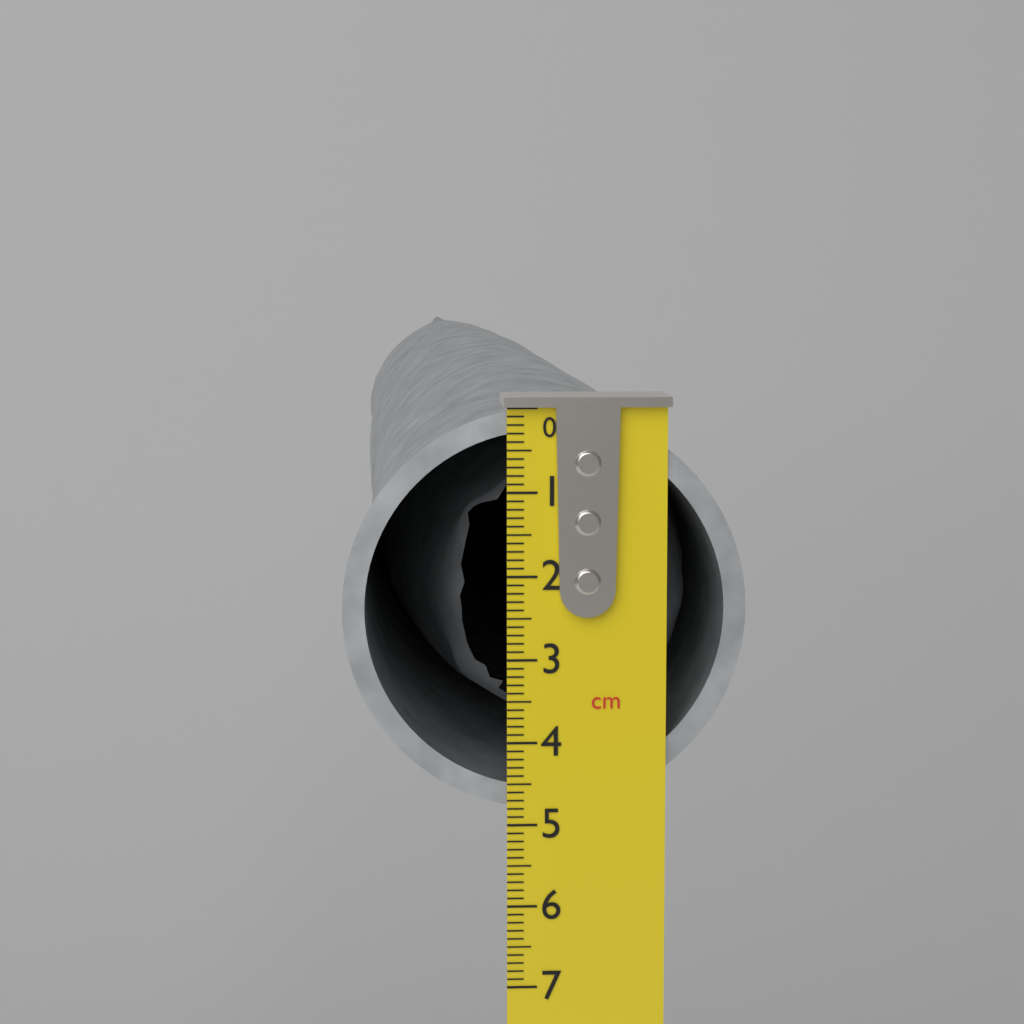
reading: 4.8 cm
